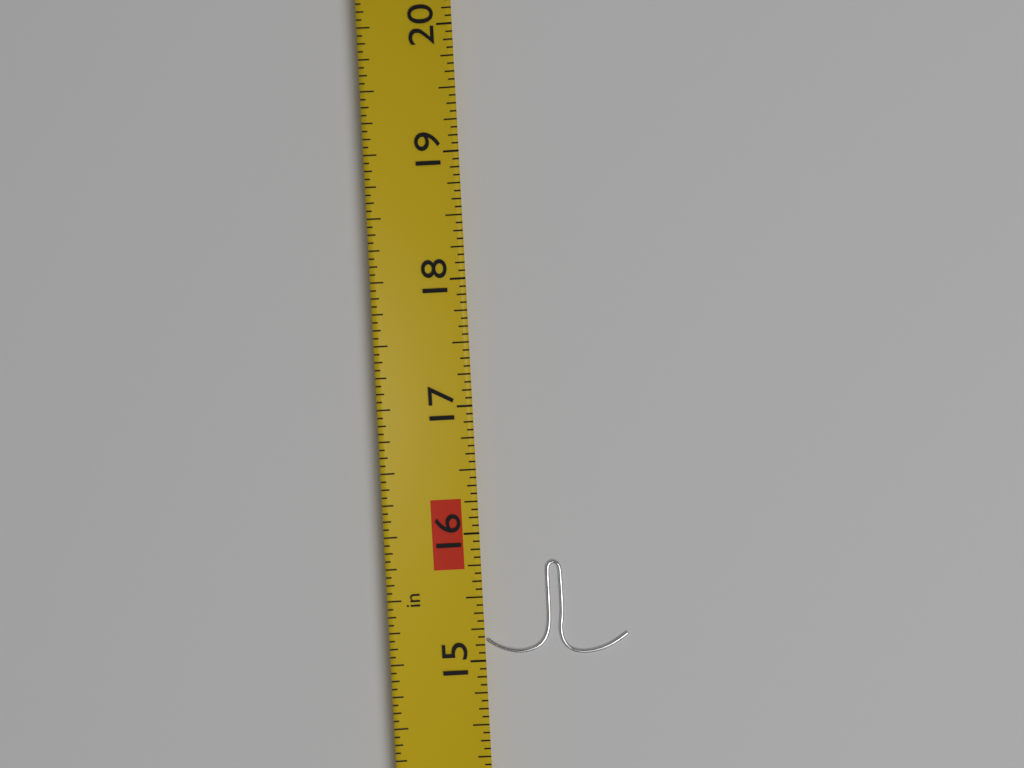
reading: 15.7500 in
